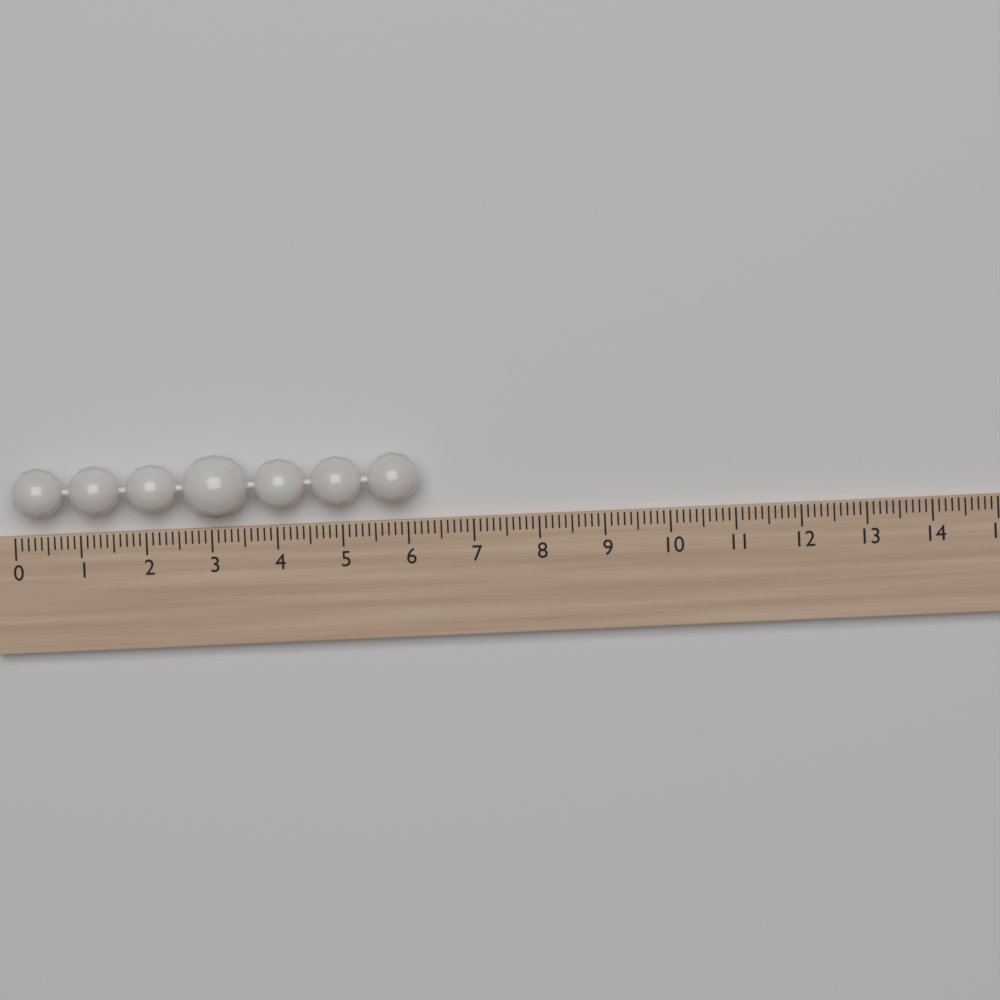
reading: 6.2 (no unit)
